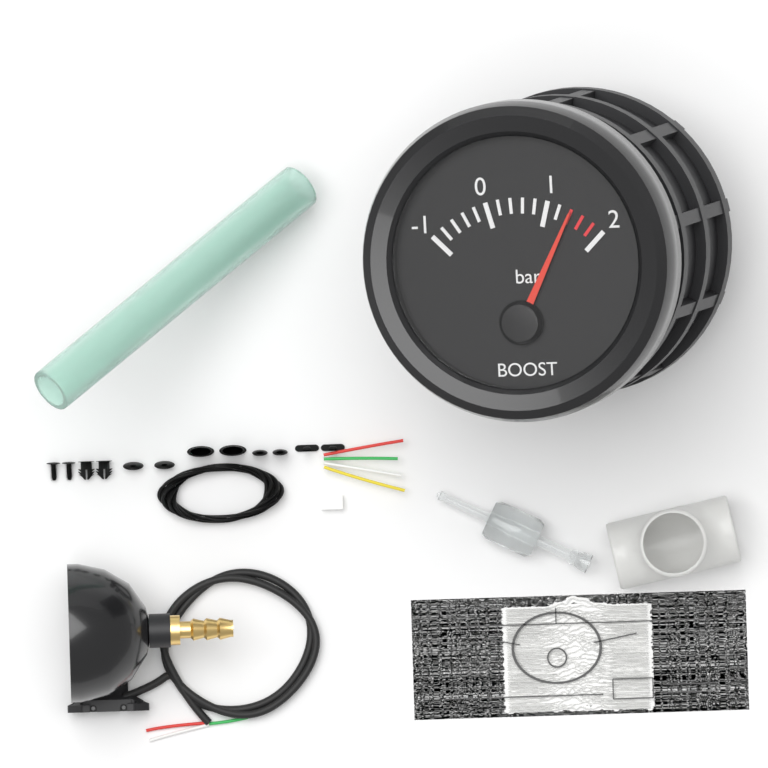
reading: 1.4 bar
